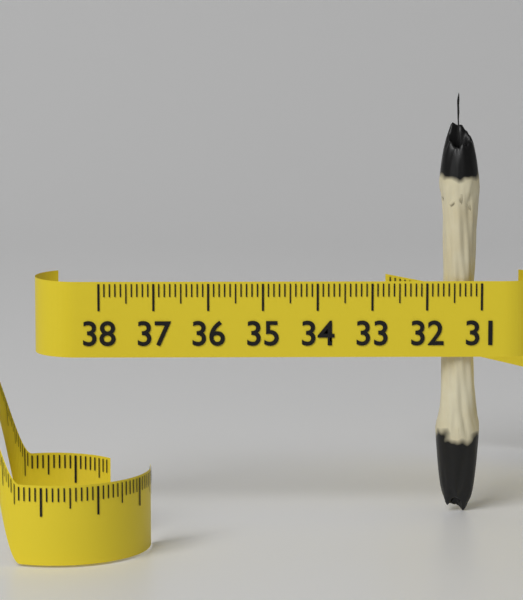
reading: 31.8 (no unit)
